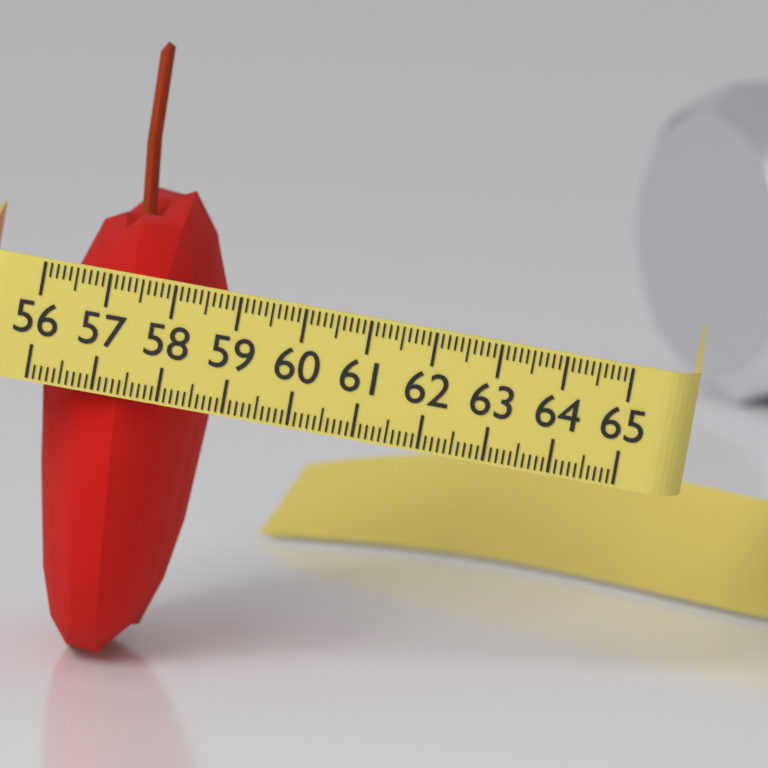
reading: 58.7 (no unit)
